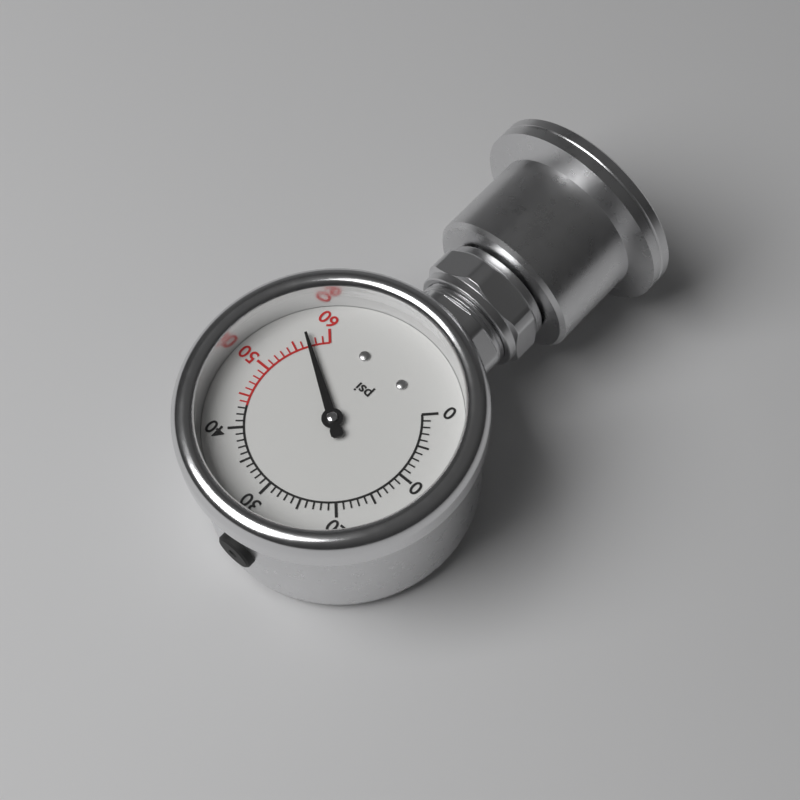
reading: 57 psi
